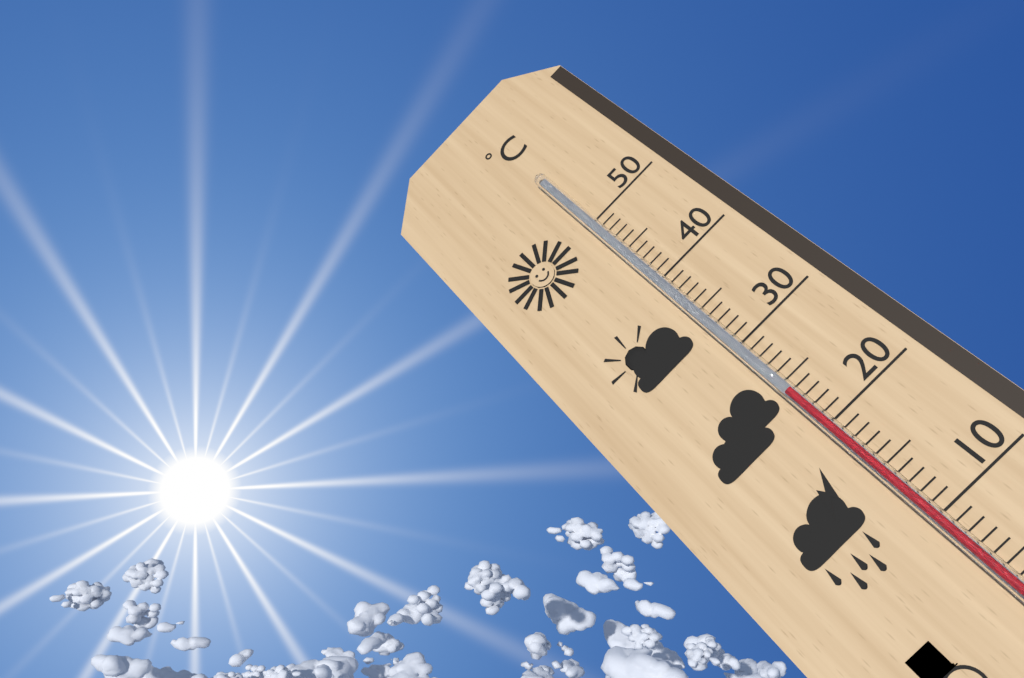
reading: 24 °C
